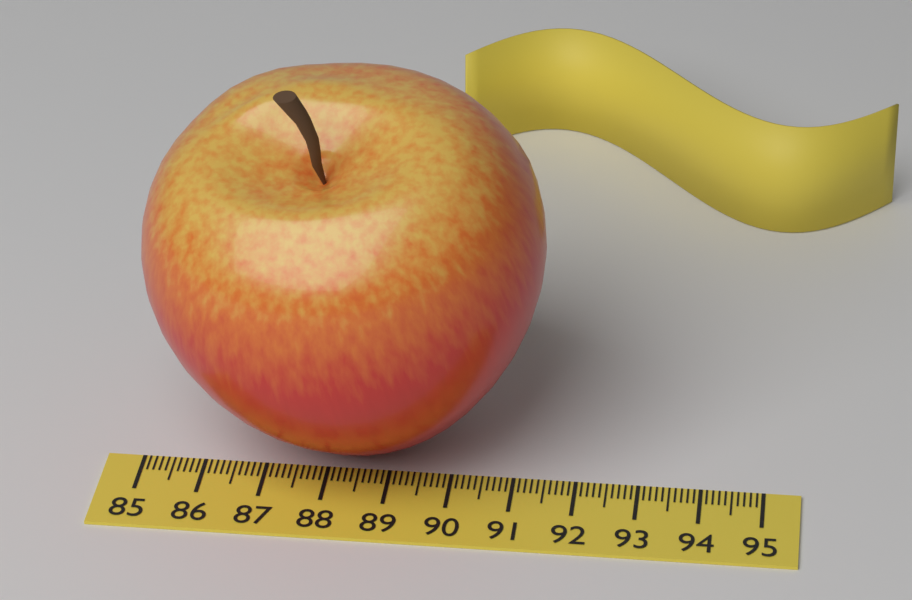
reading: 91.4 (no unit)
